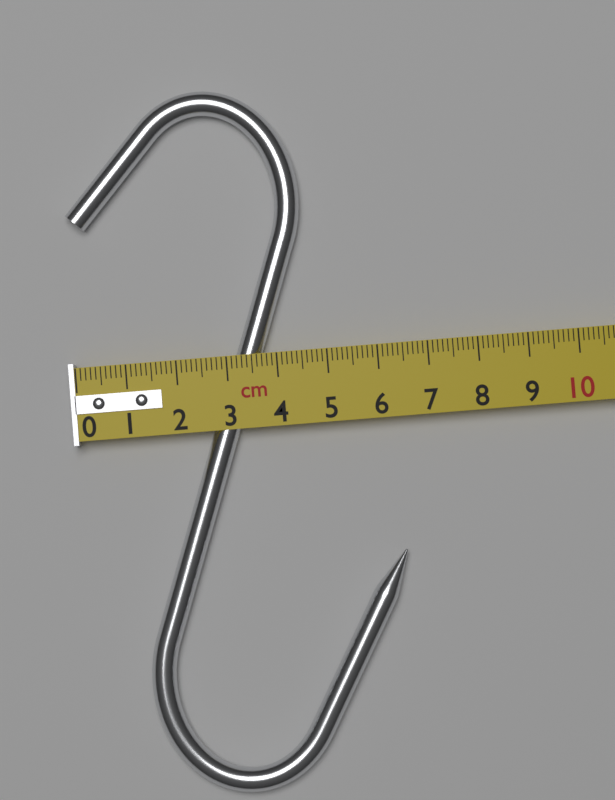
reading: 6.3 cm
